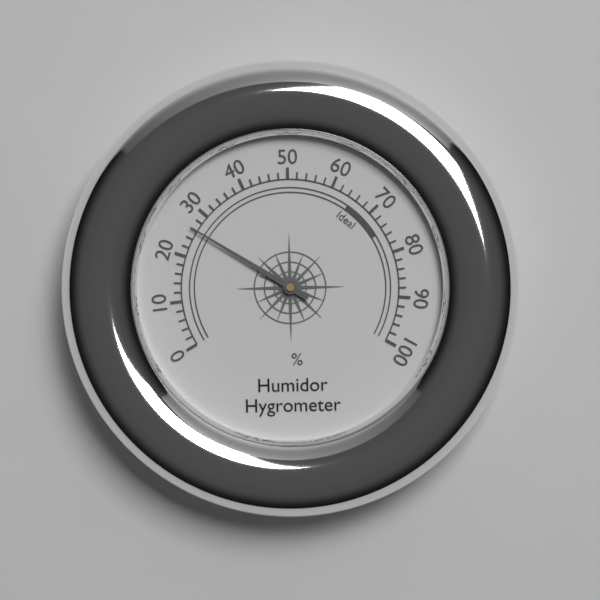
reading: 26 %
